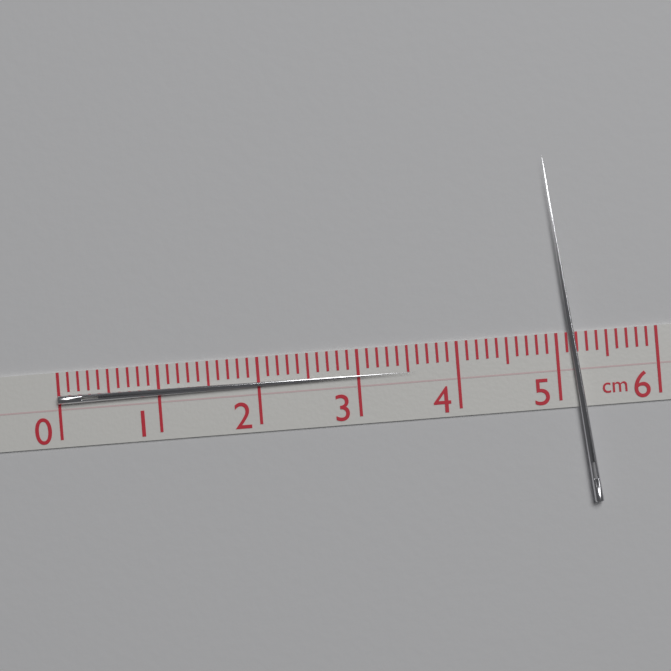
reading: 3.6 cm
